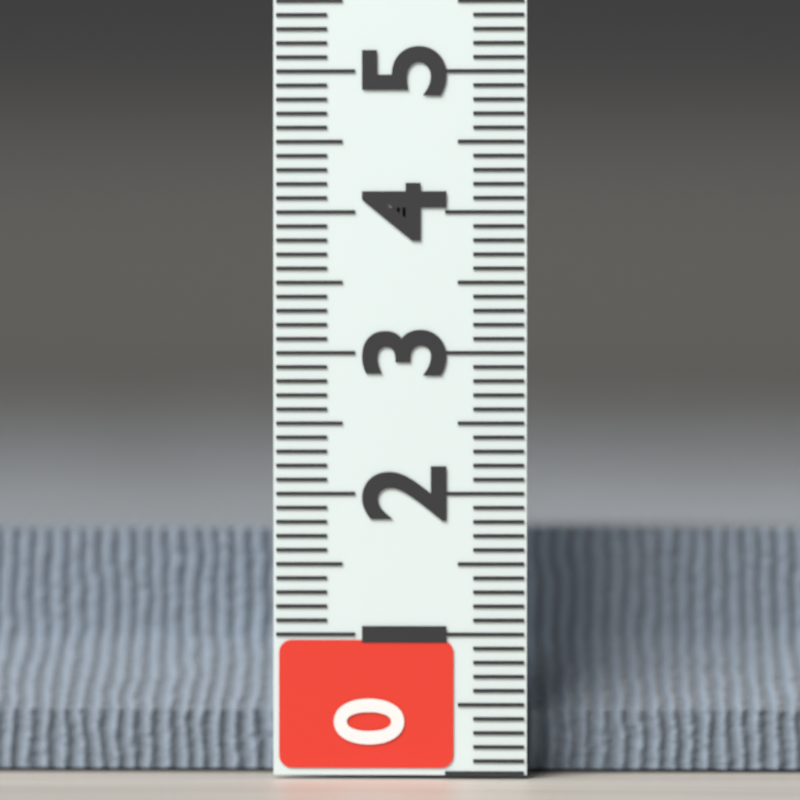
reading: 1.7 (no unit)
